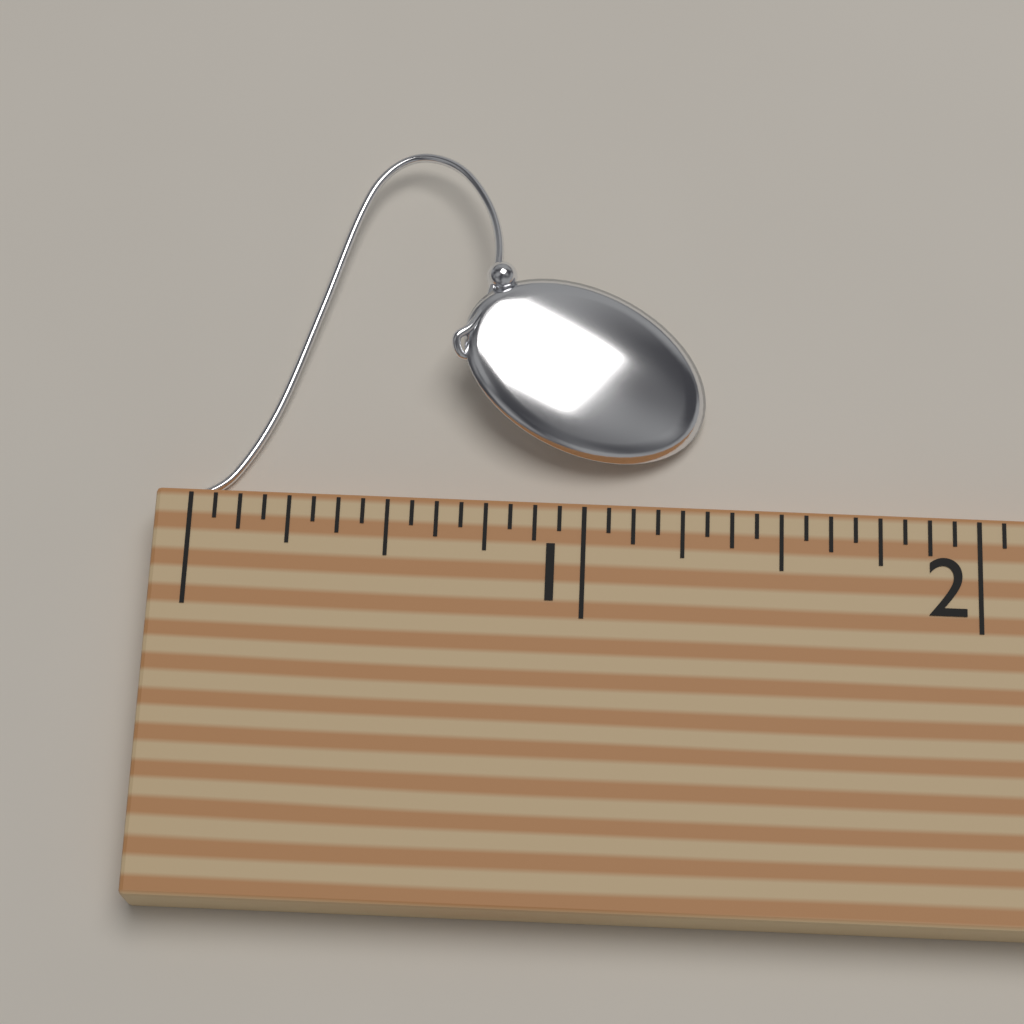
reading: 1.3125 (no unit)
